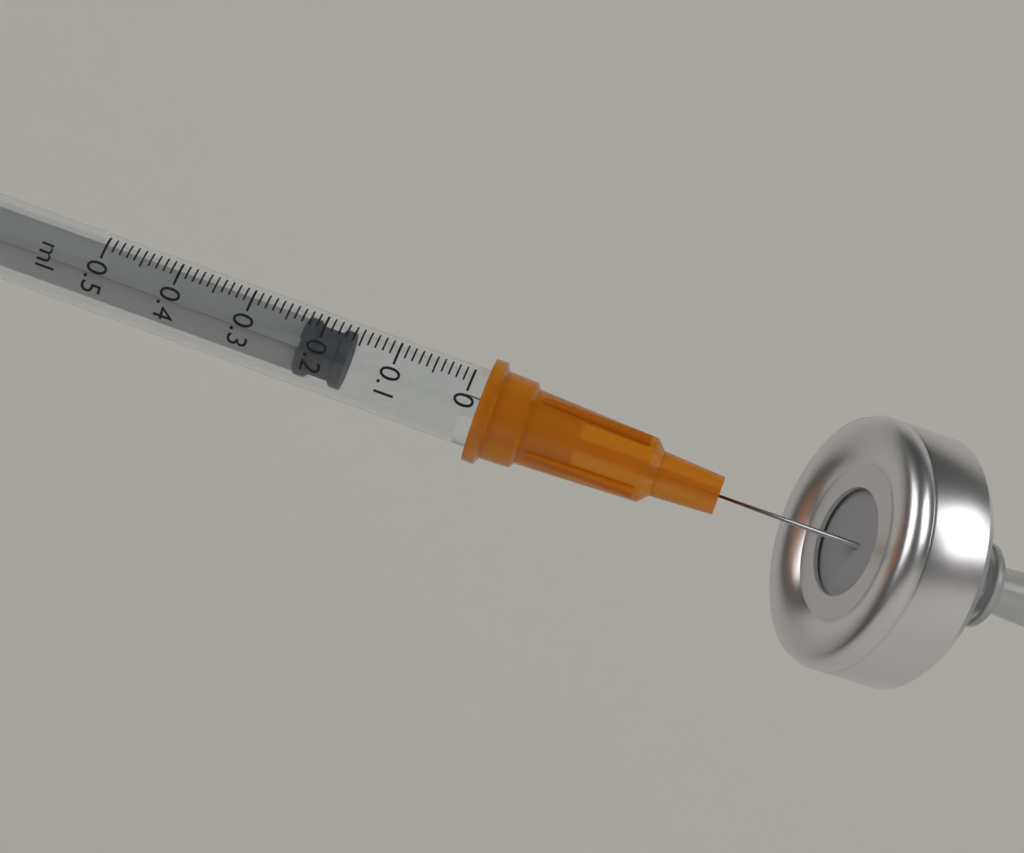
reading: 0.16 ml
